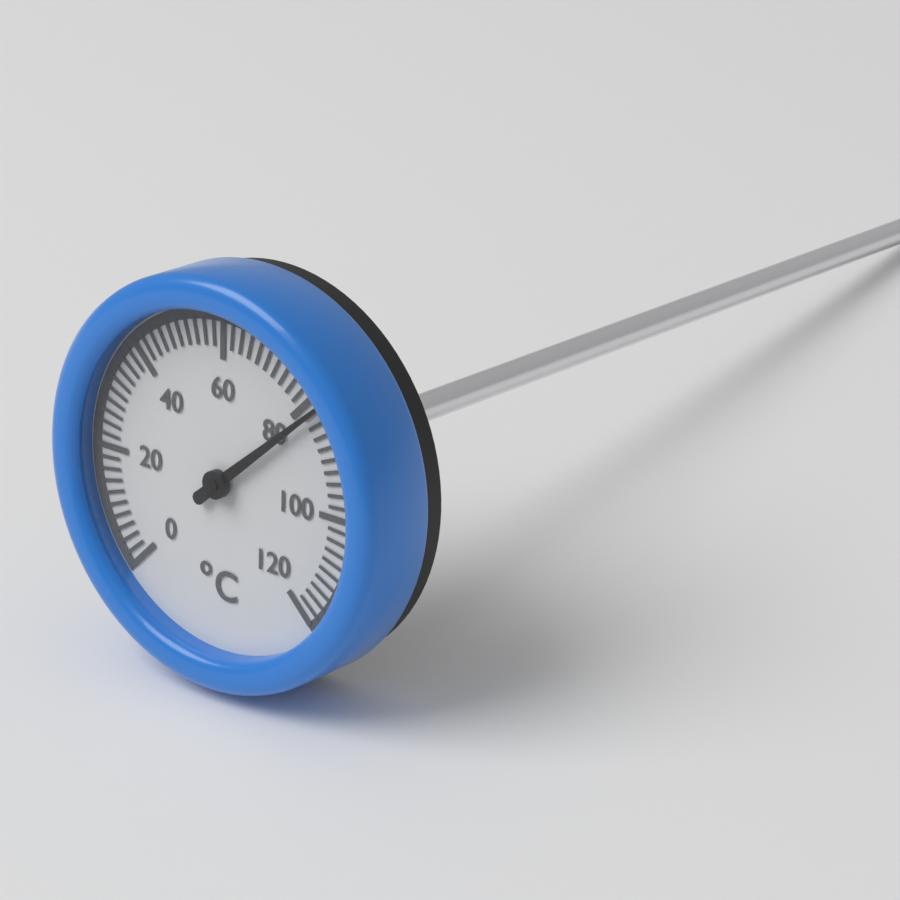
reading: 82 °C
